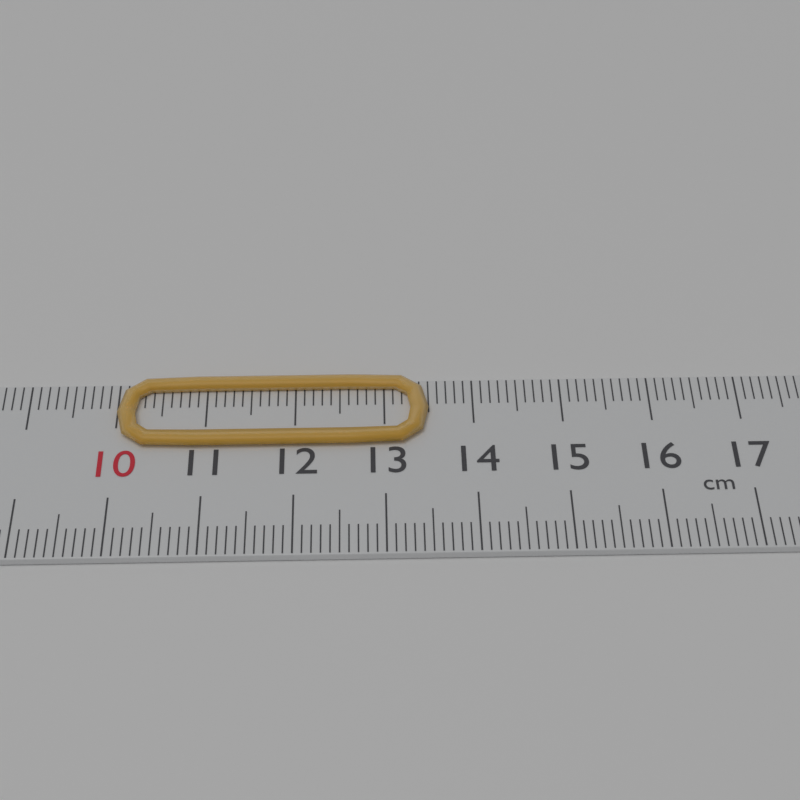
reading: 13.5 cm
